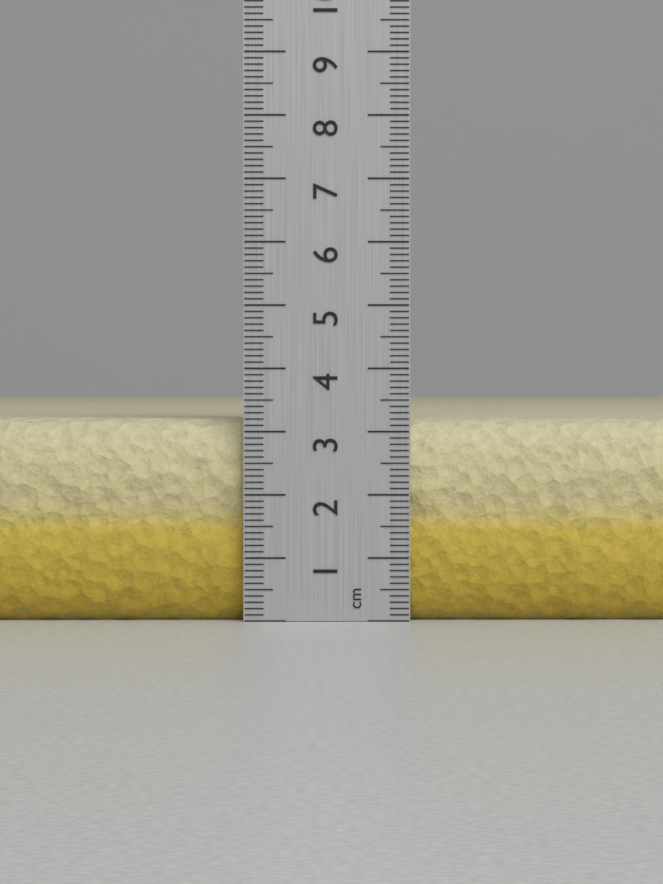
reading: 3.2 cm
